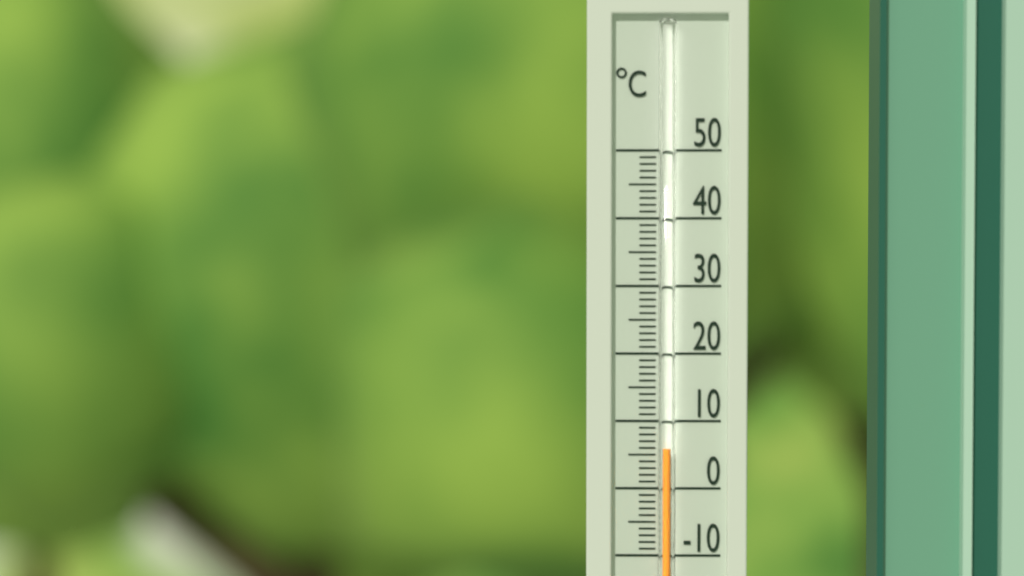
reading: 6 °C
